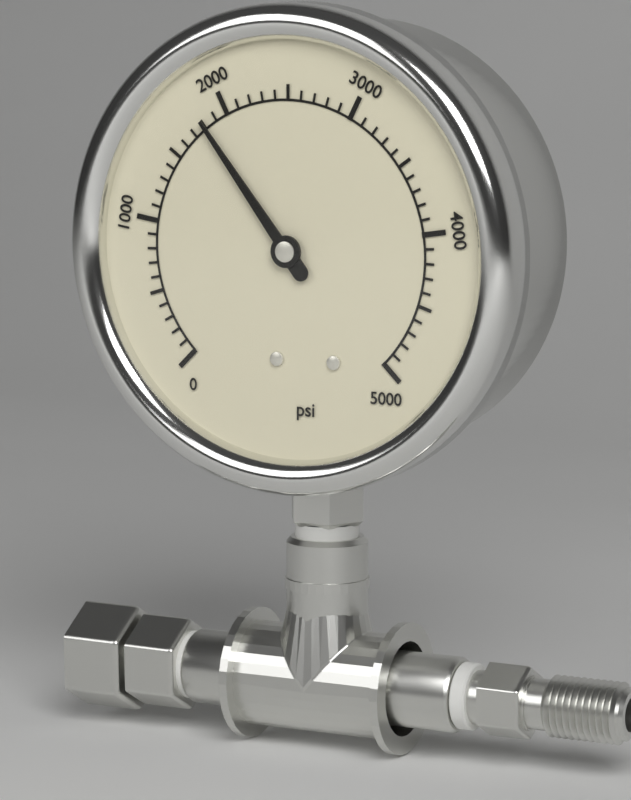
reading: 1800 psi
